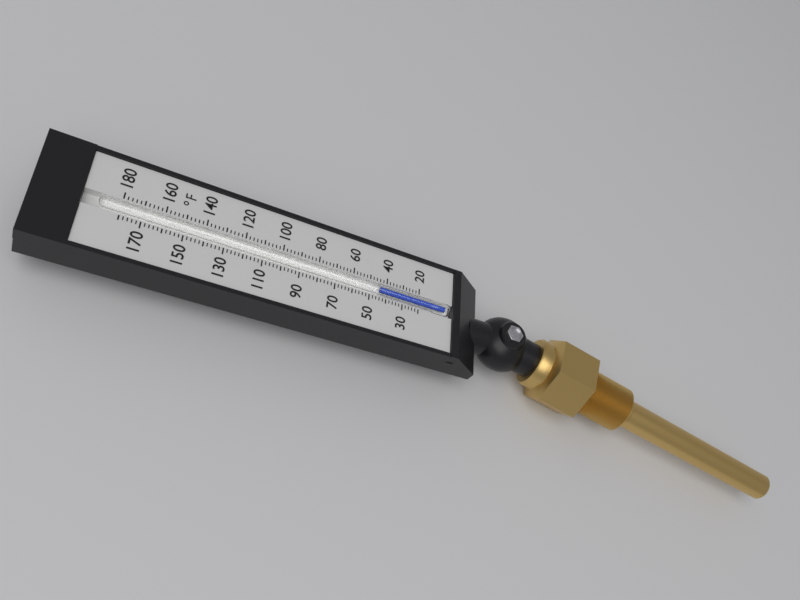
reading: 44 °F
